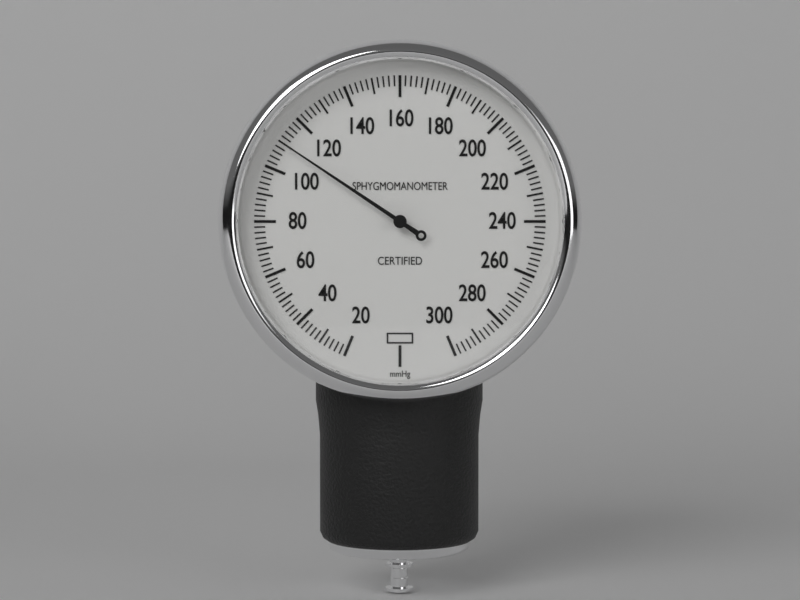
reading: 110 mmHg
